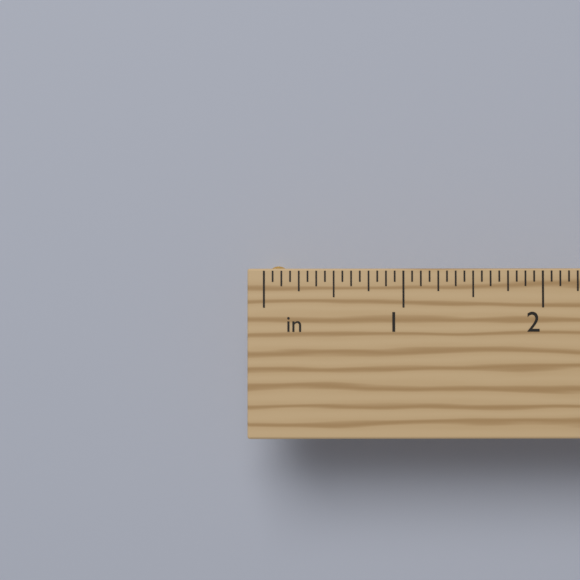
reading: 0.1875 in
